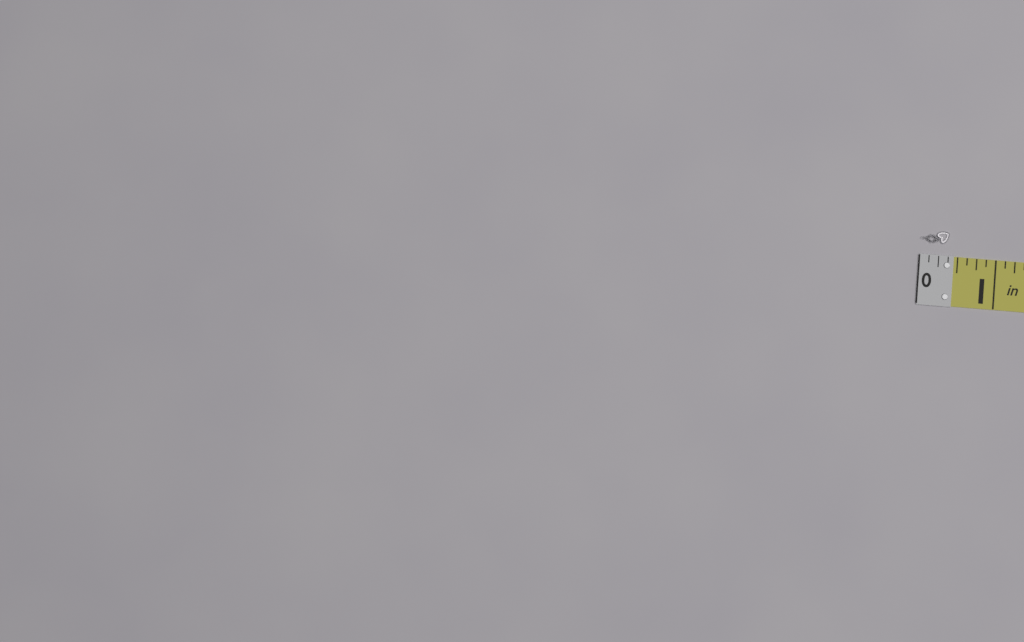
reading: 0.375 in
